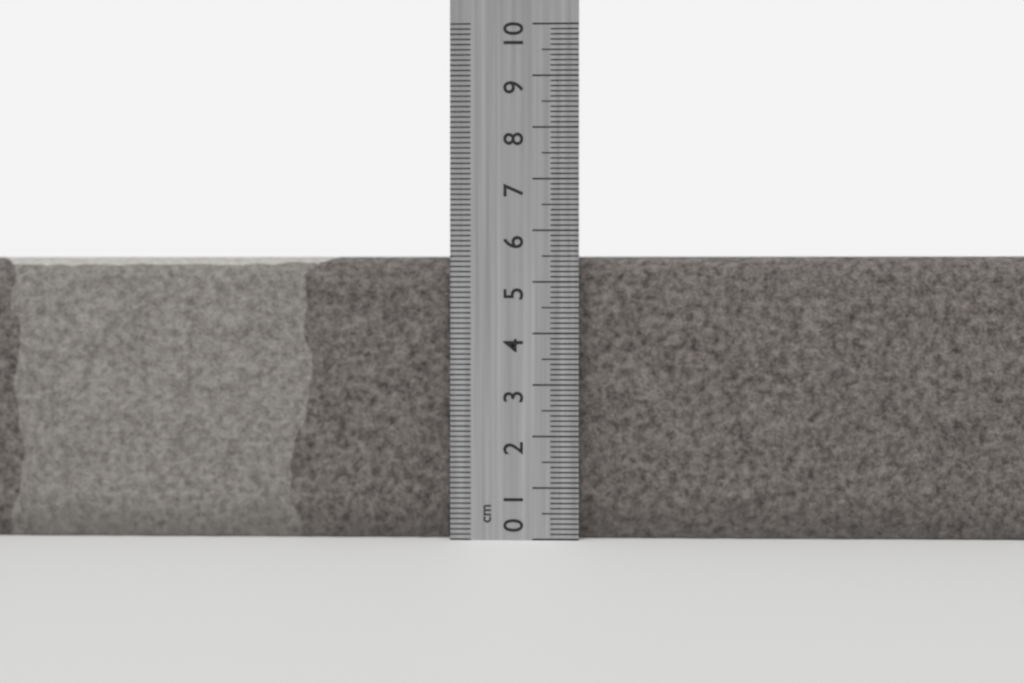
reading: 5.5 cm
